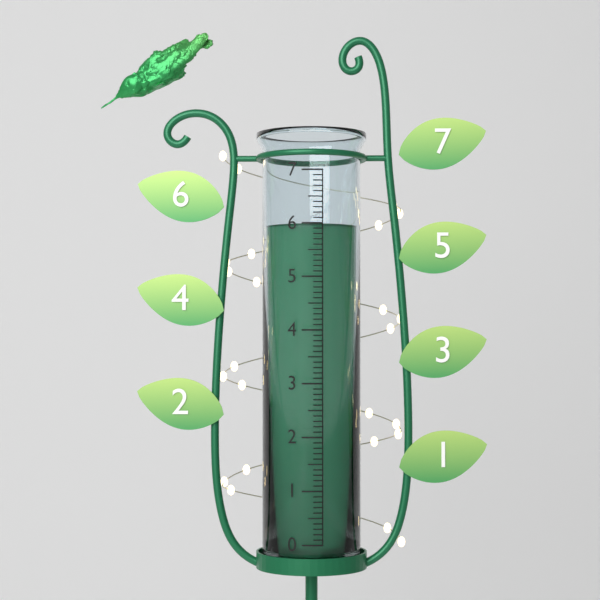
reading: 6.0 (no unit)
